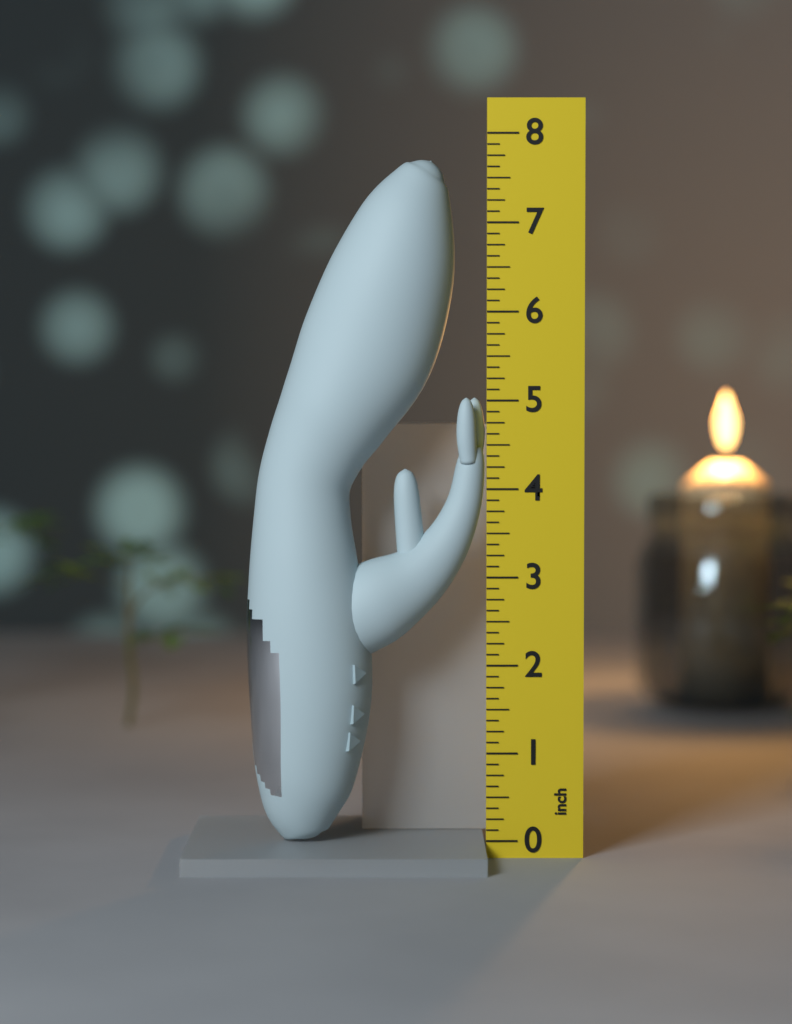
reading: 7.700 inch
